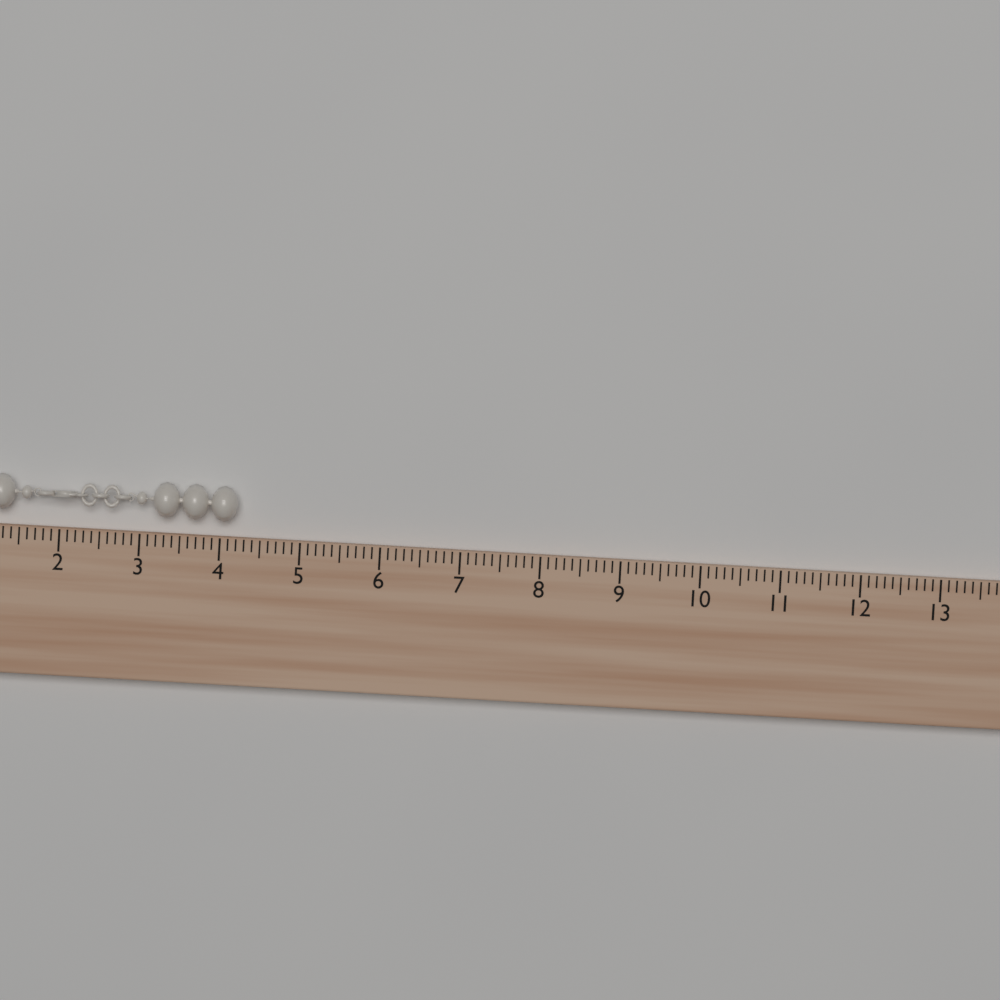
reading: 4.2 (no unit)
